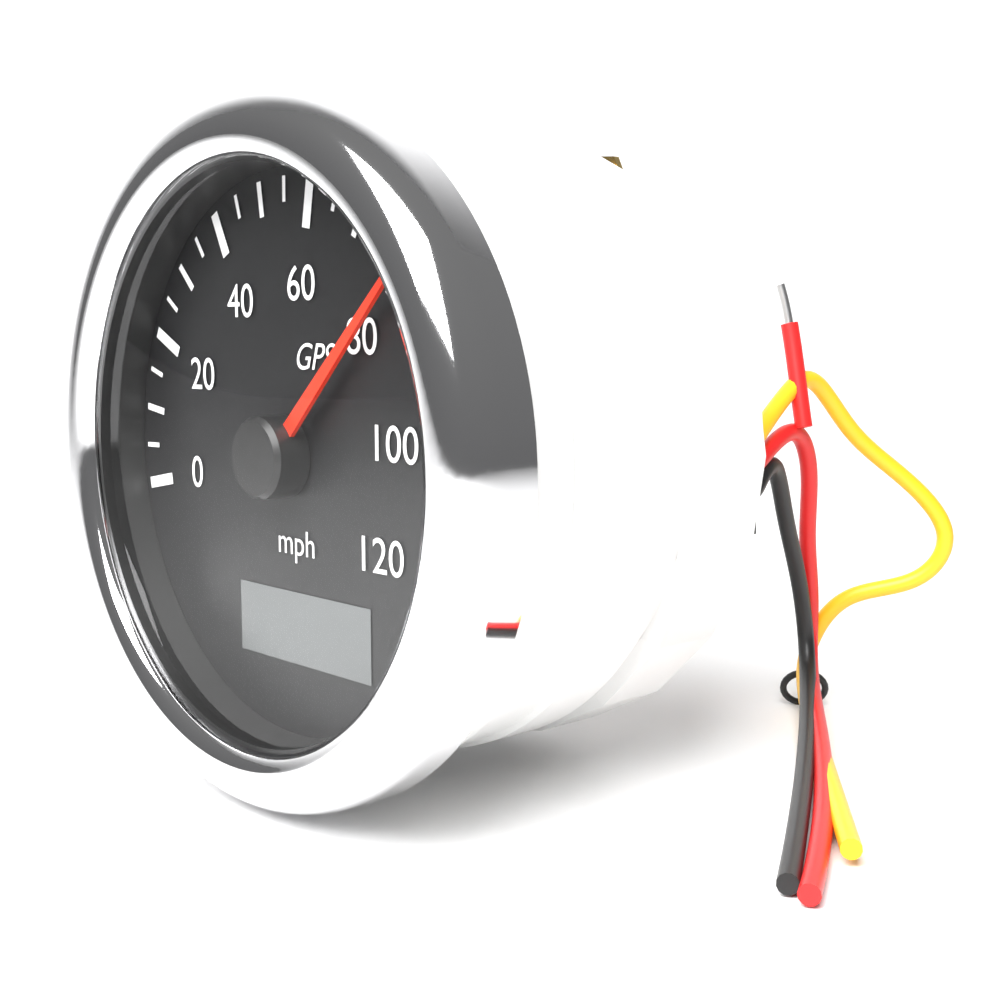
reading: 80 mph
